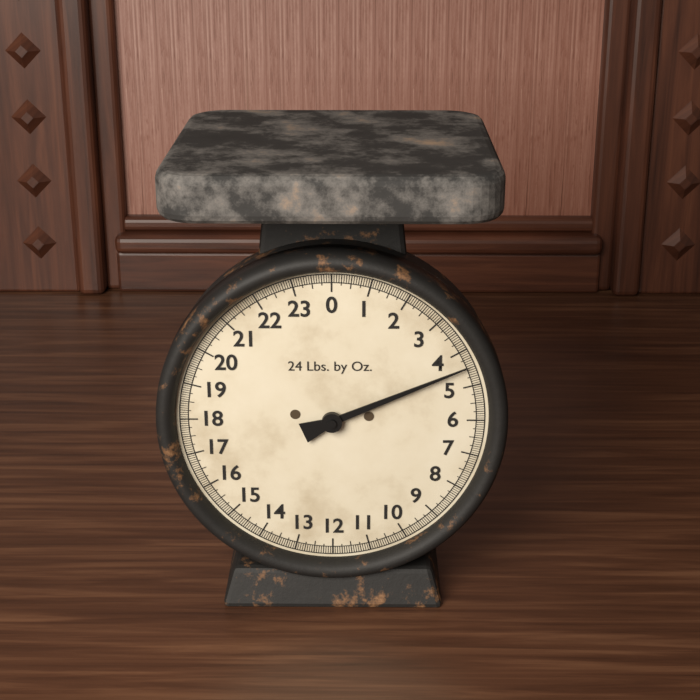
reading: 4.4375 lb
